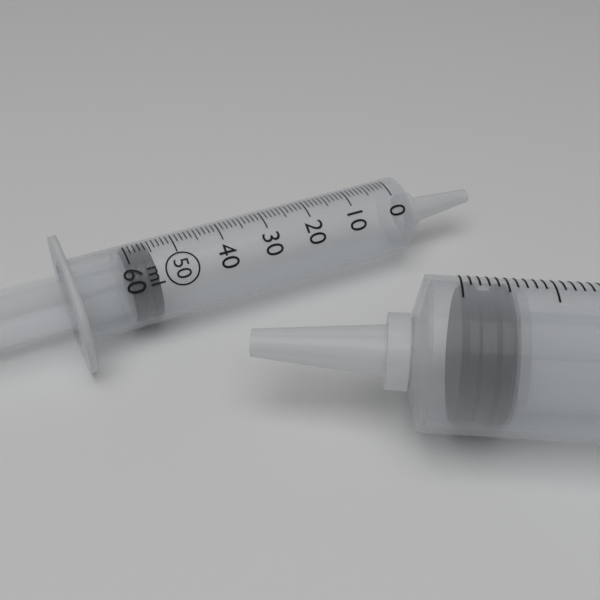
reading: 55 ml
